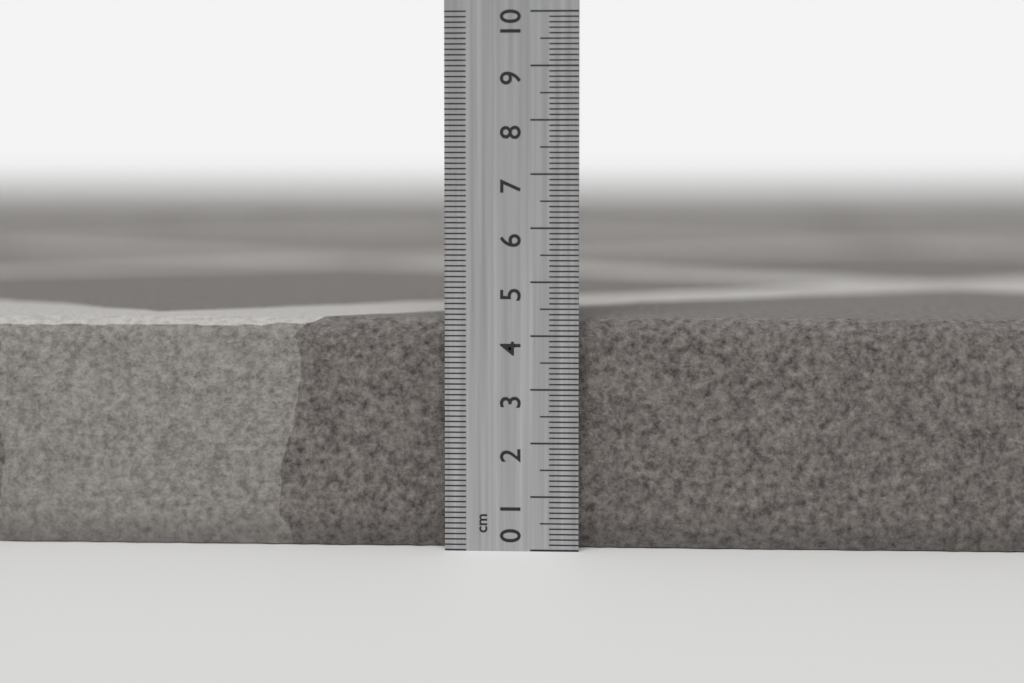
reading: 4.3 cm
